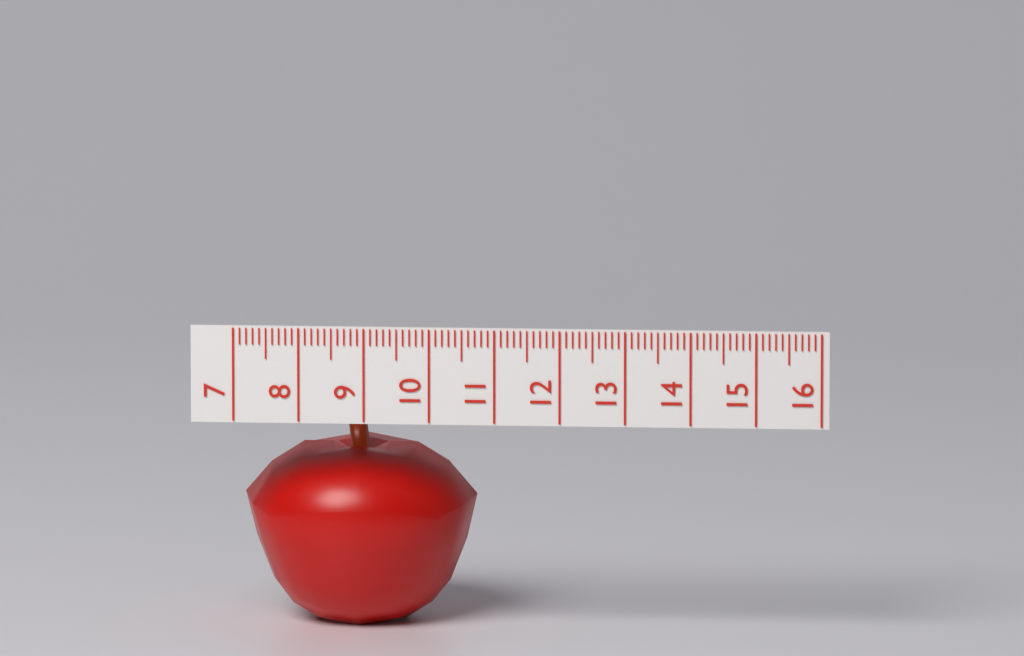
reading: 10.6 (no unit)
